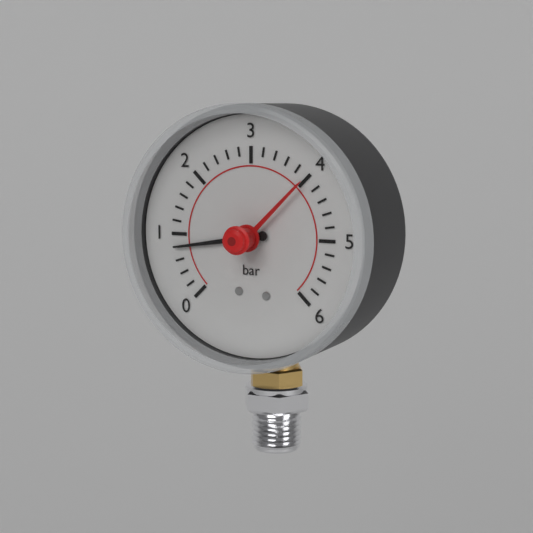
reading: 0.8 bar
